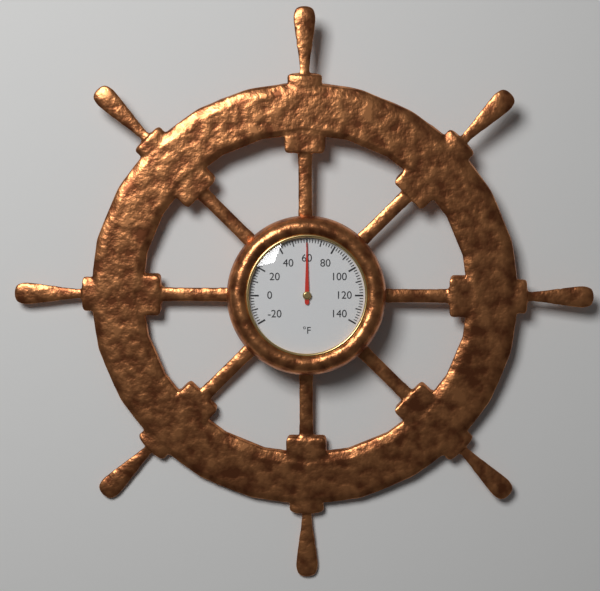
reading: 60 °F
